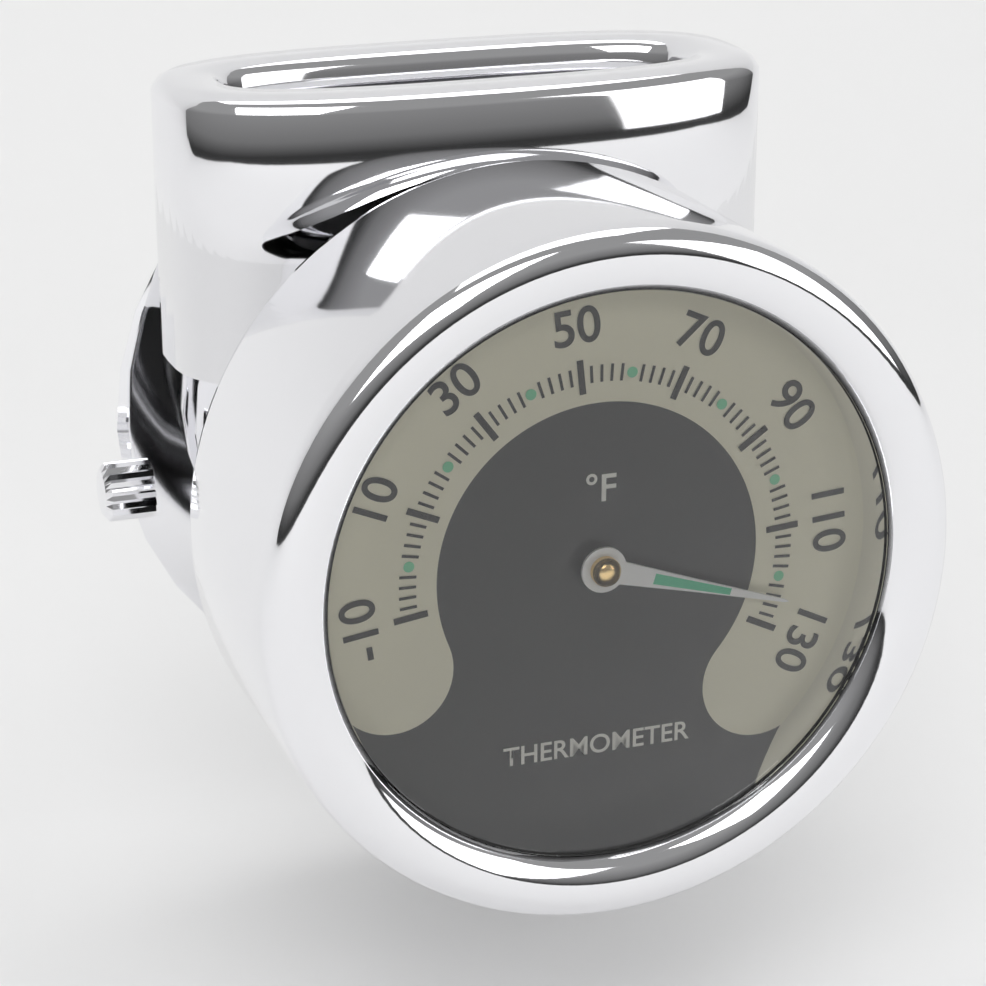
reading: 124 °F
